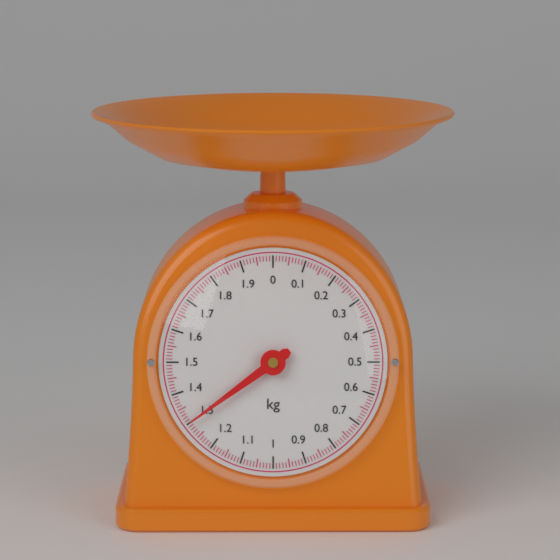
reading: 1.30 kg
